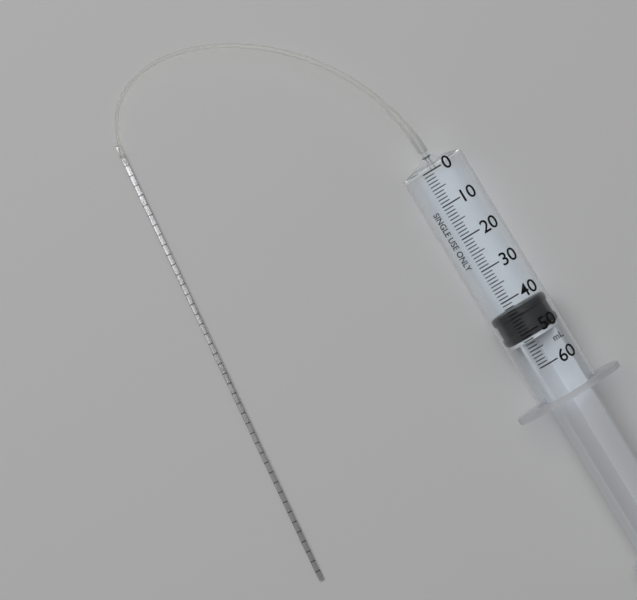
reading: 43 ml
